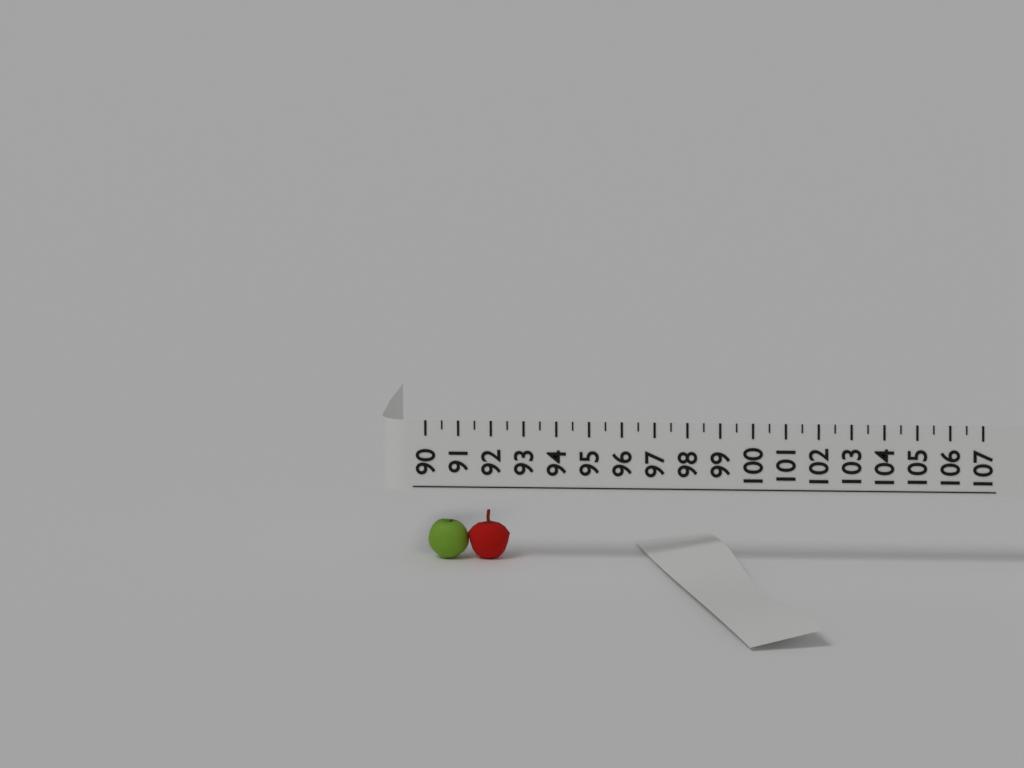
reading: 92.5 (no unit)
